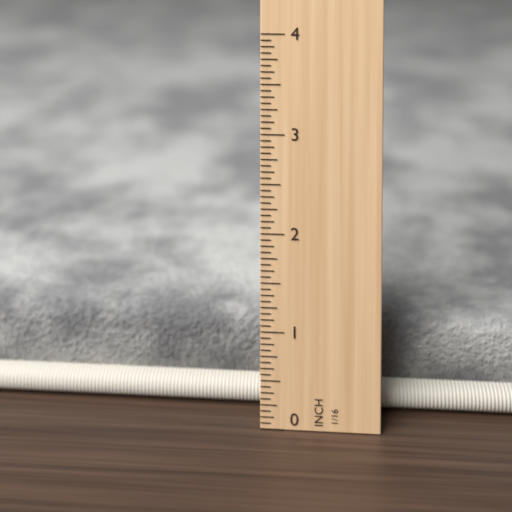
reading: 0.9375 in
